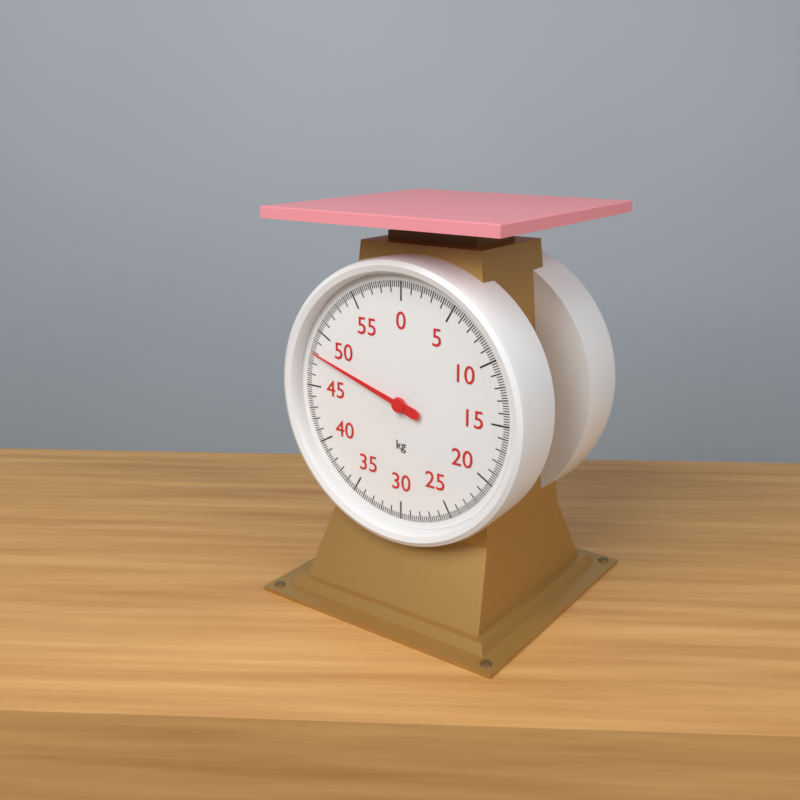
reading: 48.0 kg
